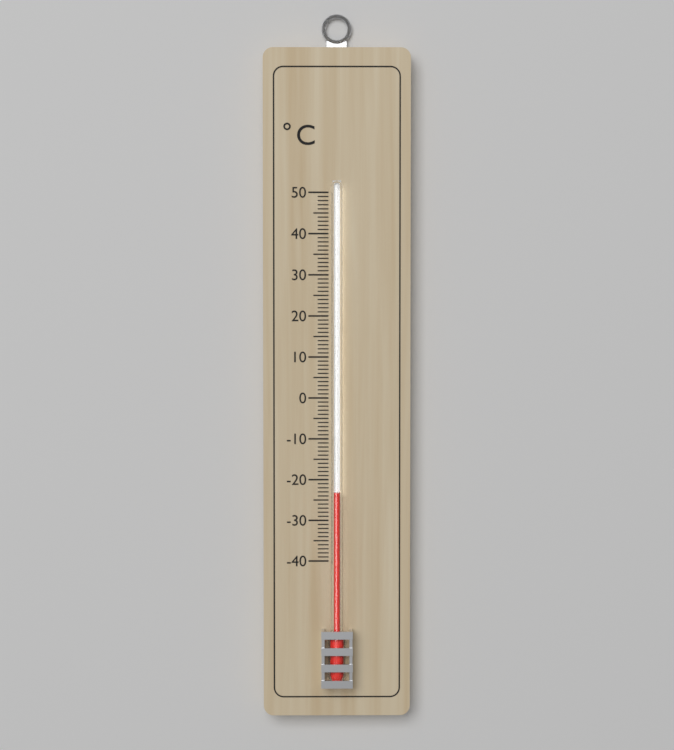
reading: -23 °C
